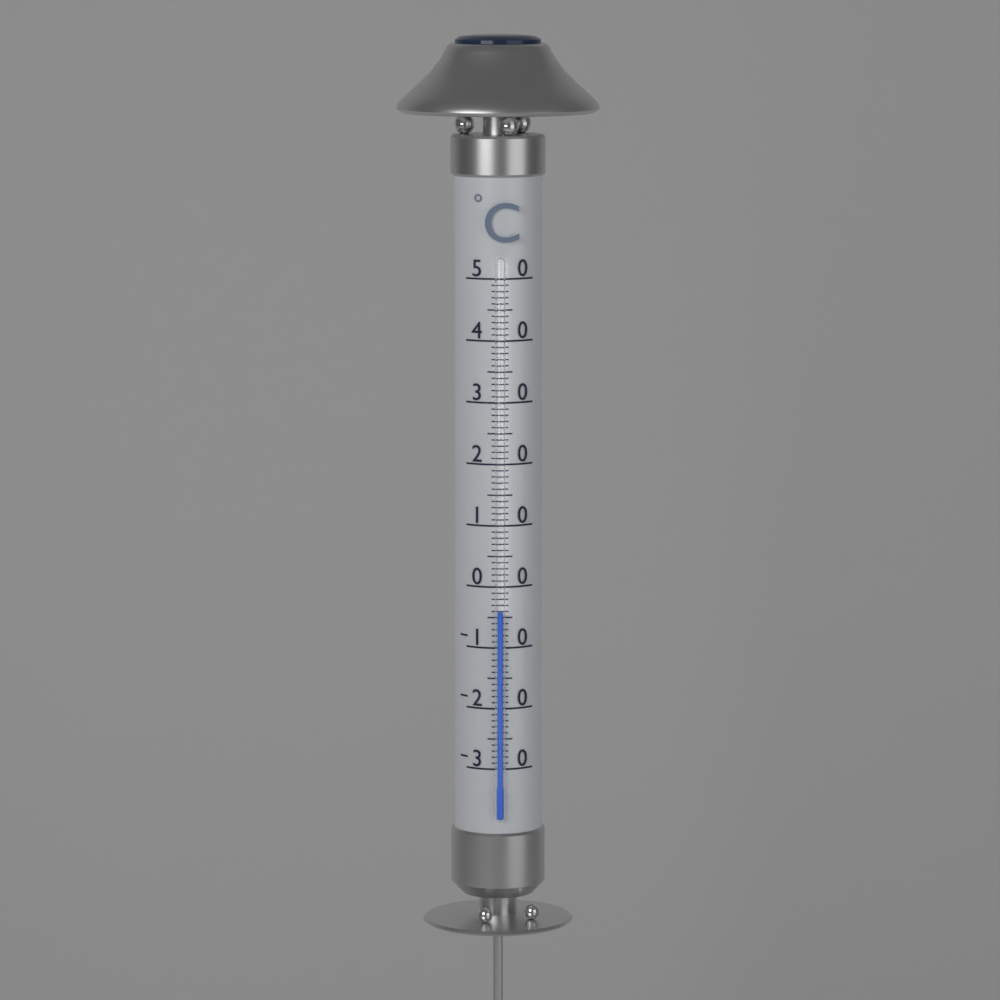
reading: -4 °C
